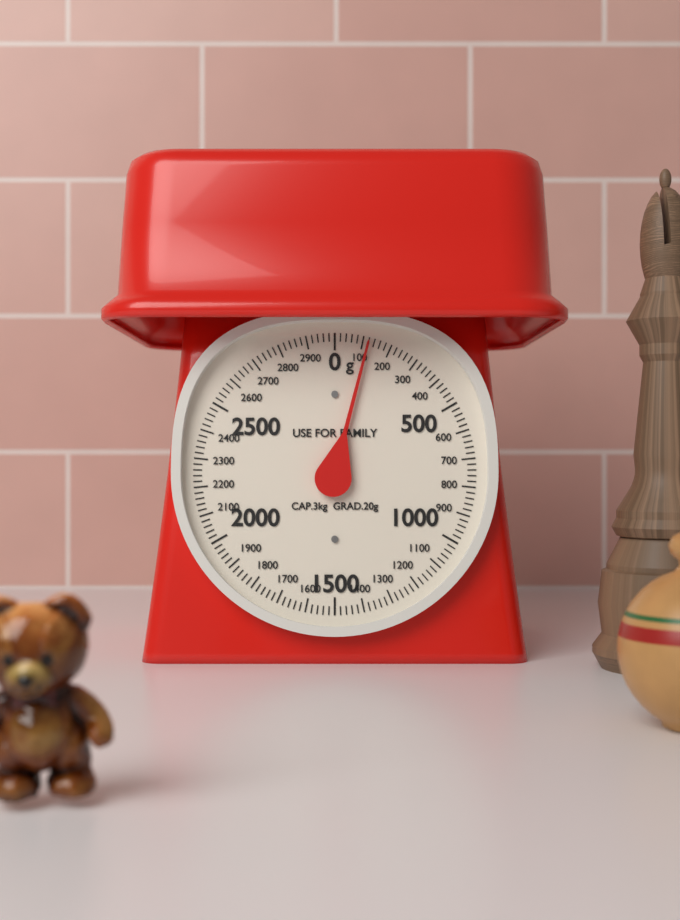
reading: 120 g
